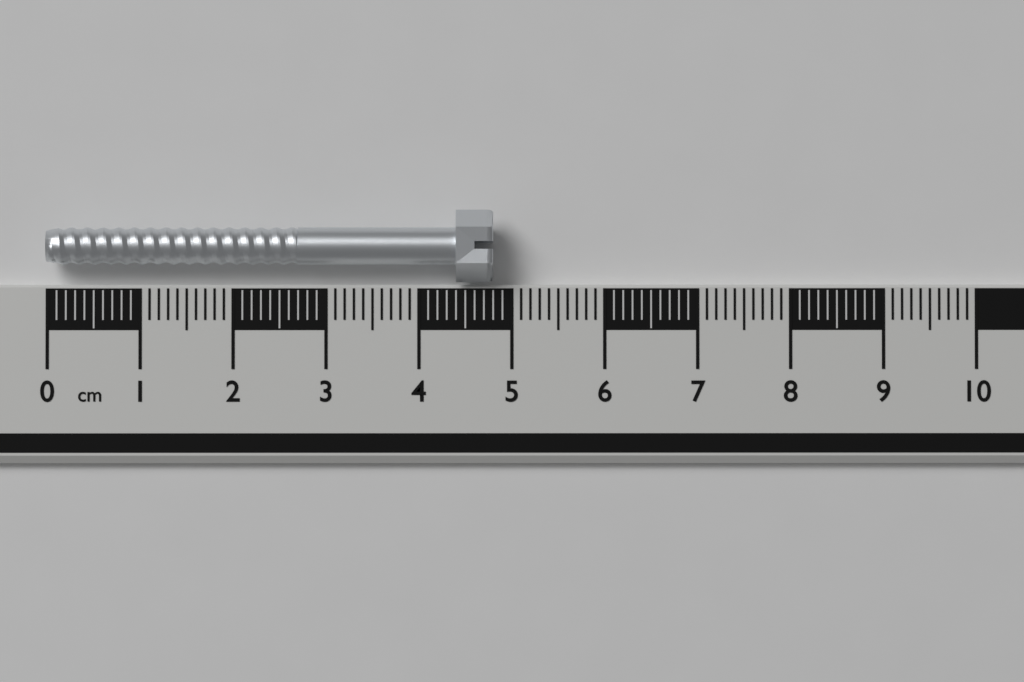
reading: 4.8 cm
